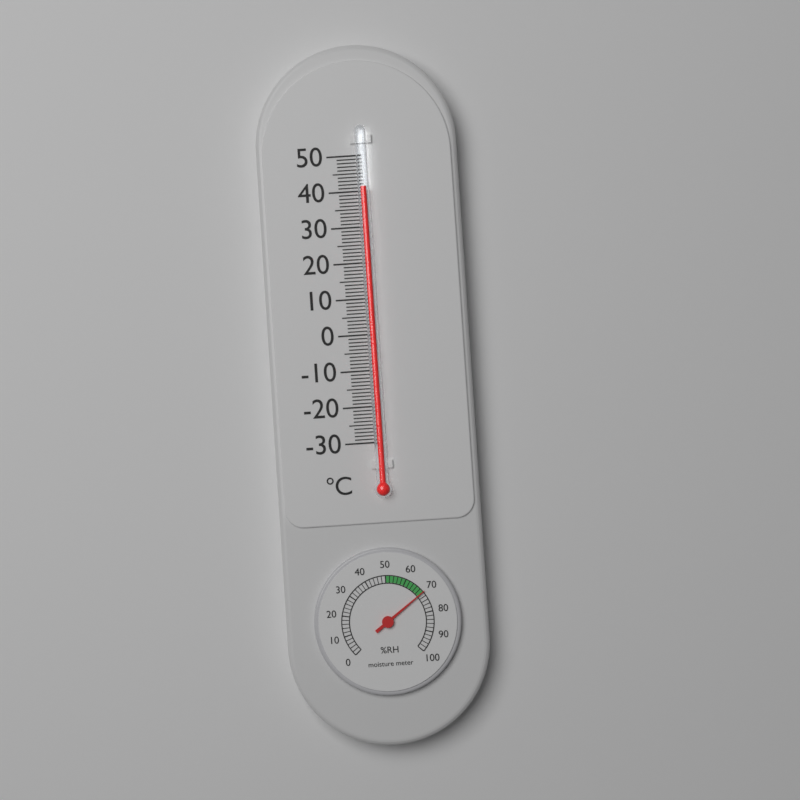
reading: 41 °C
